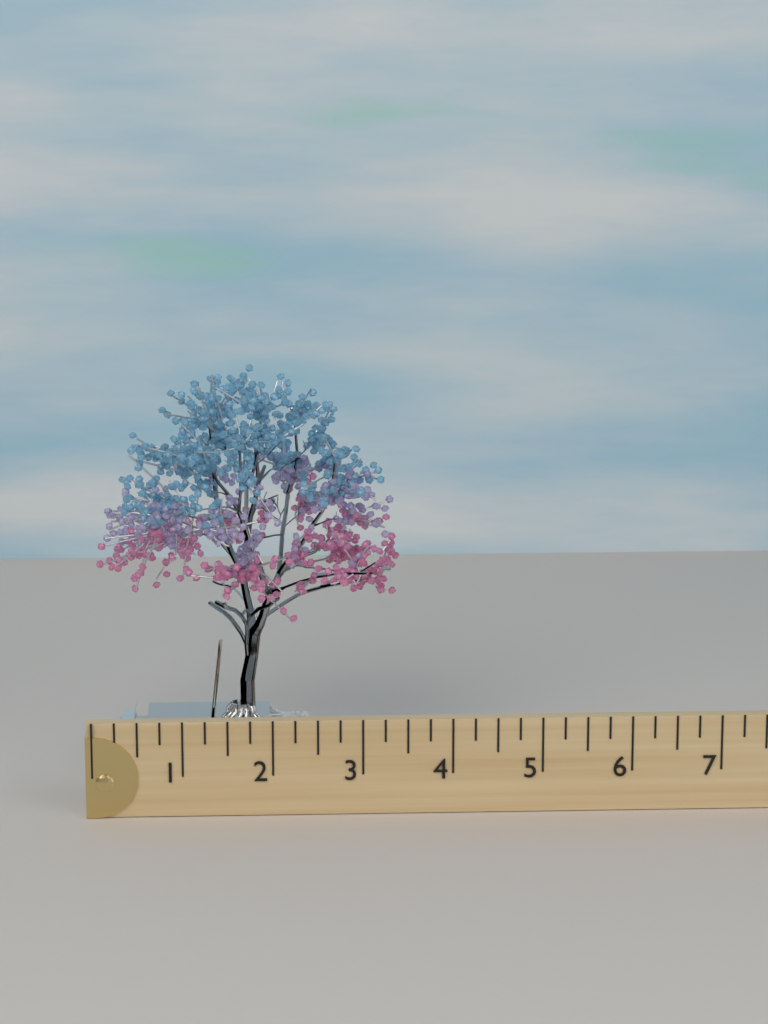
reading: 3.50 (no unit)
